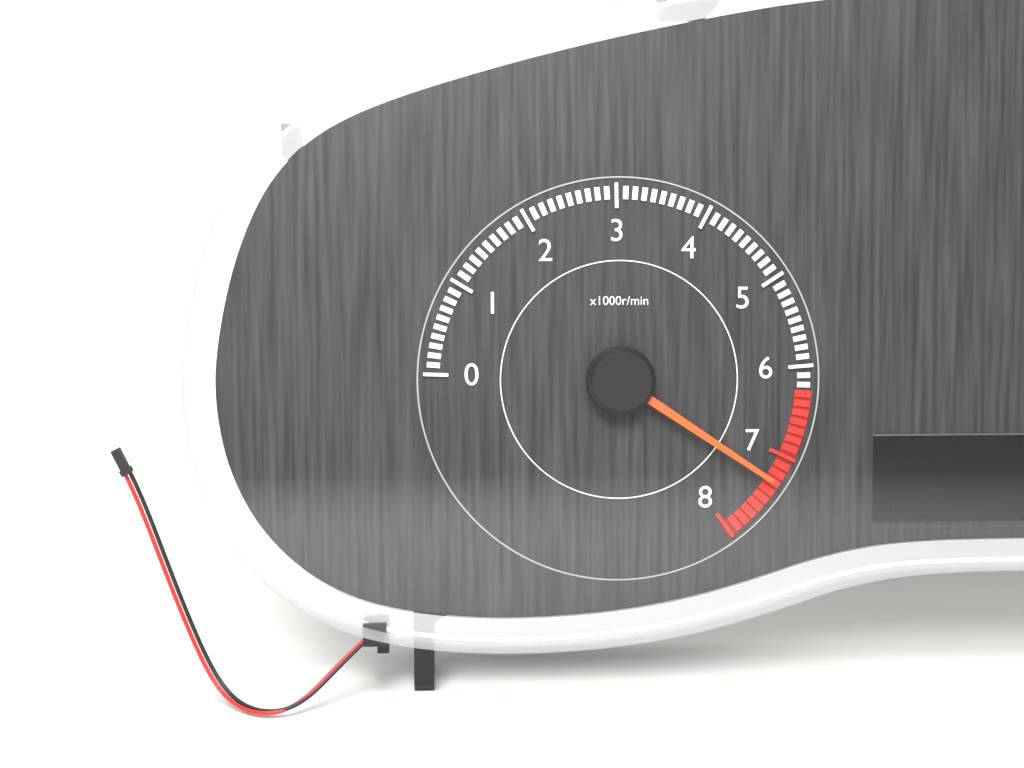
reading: 7300 r/min
